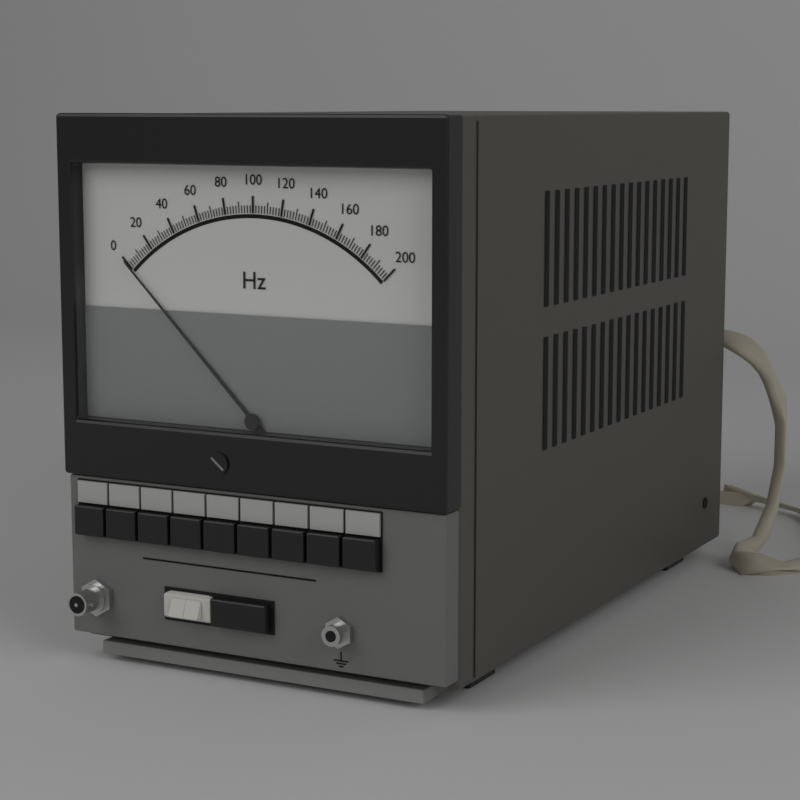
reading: 0 Hz
